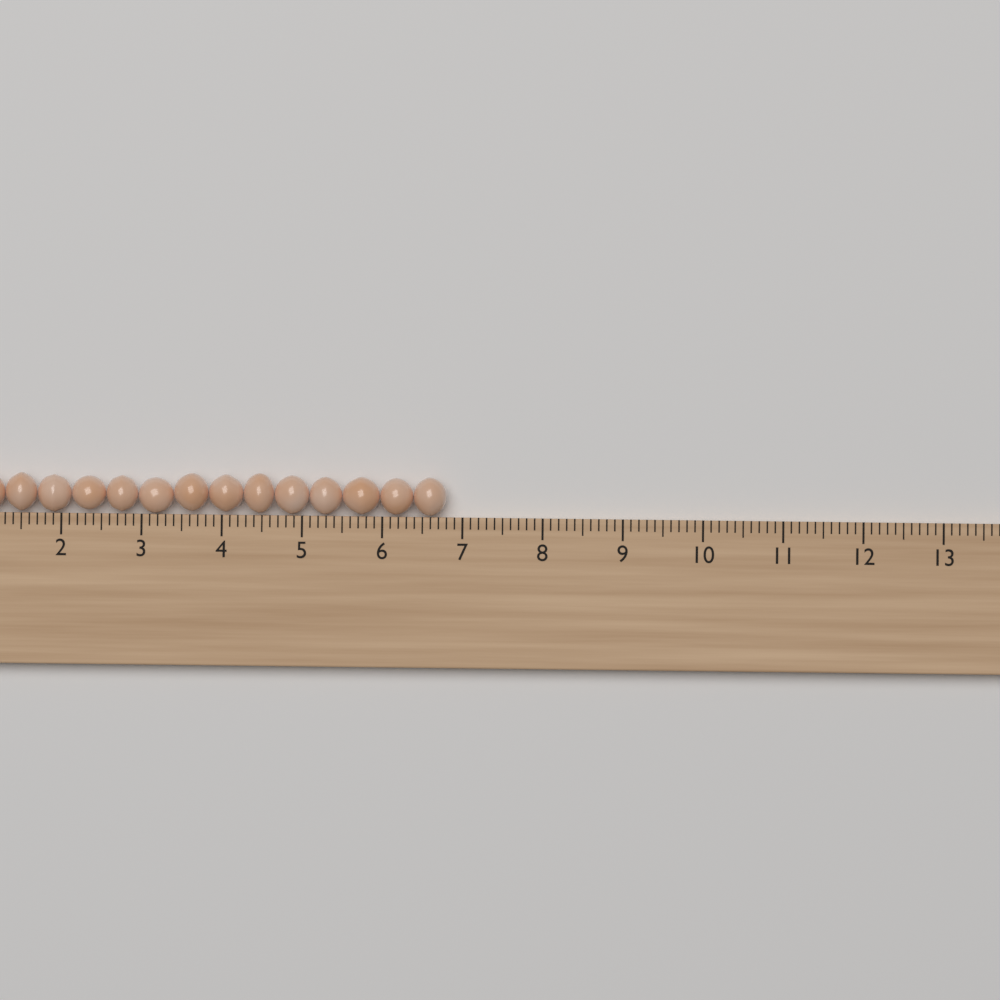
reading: 6.8 cm
